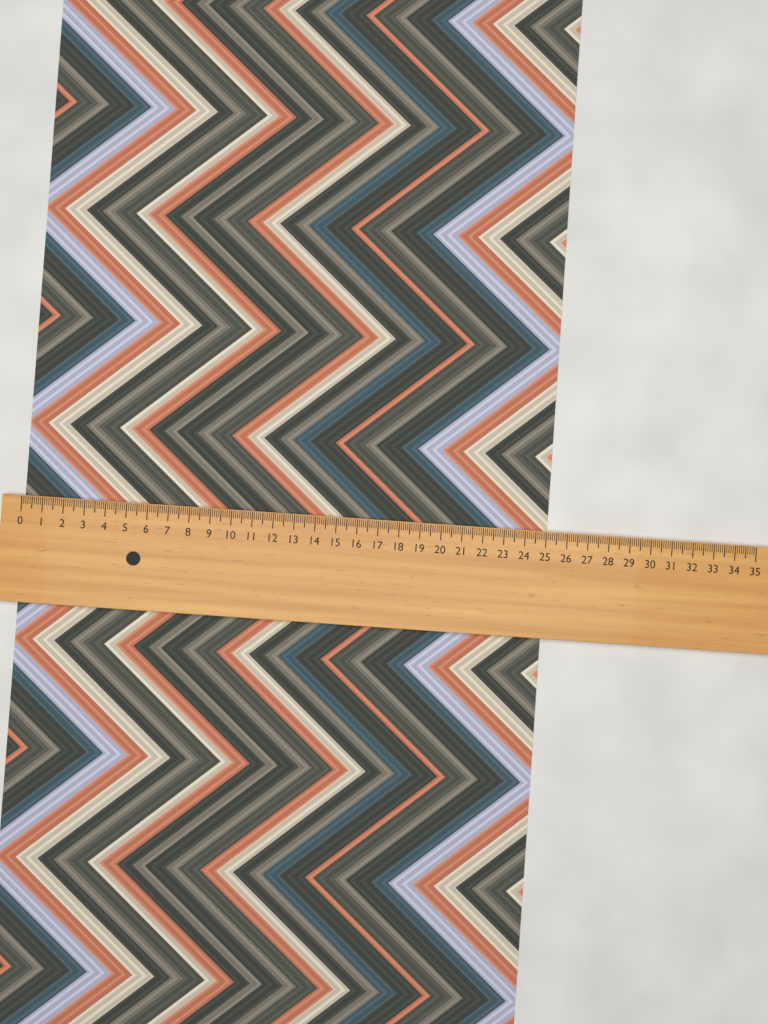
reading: 25.1 (no unit)
